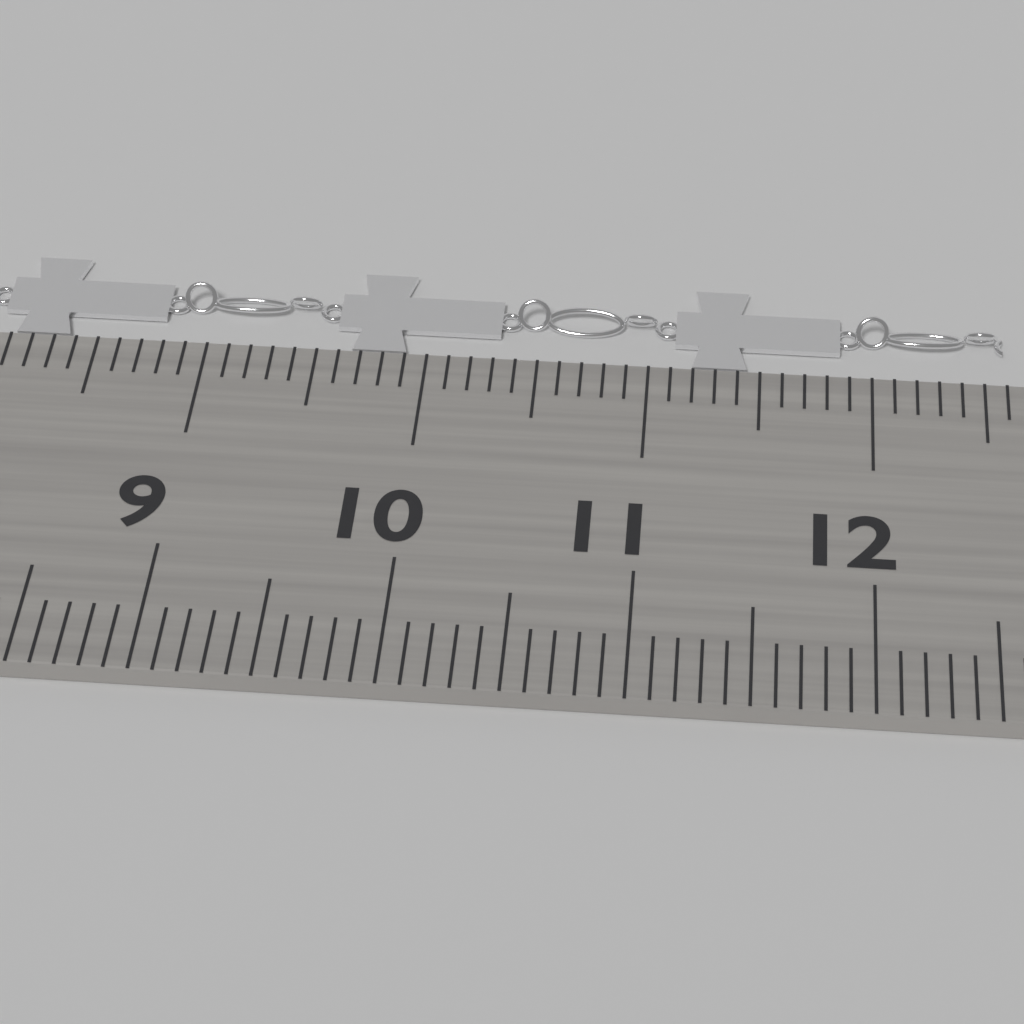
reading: 12.6 cm
